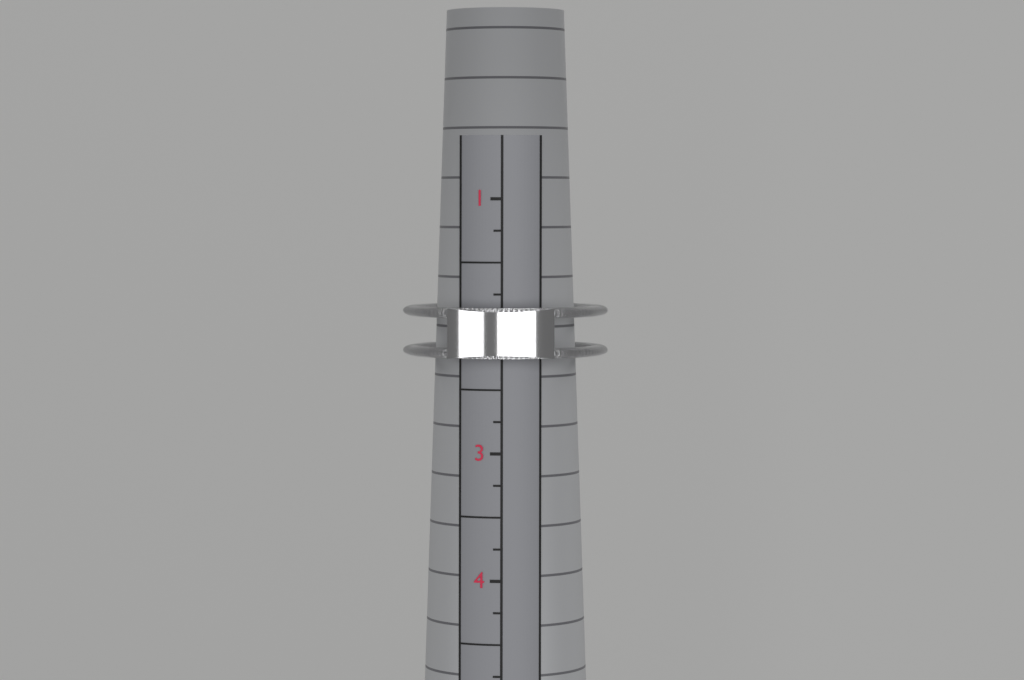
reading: 2.25 (no unit)
